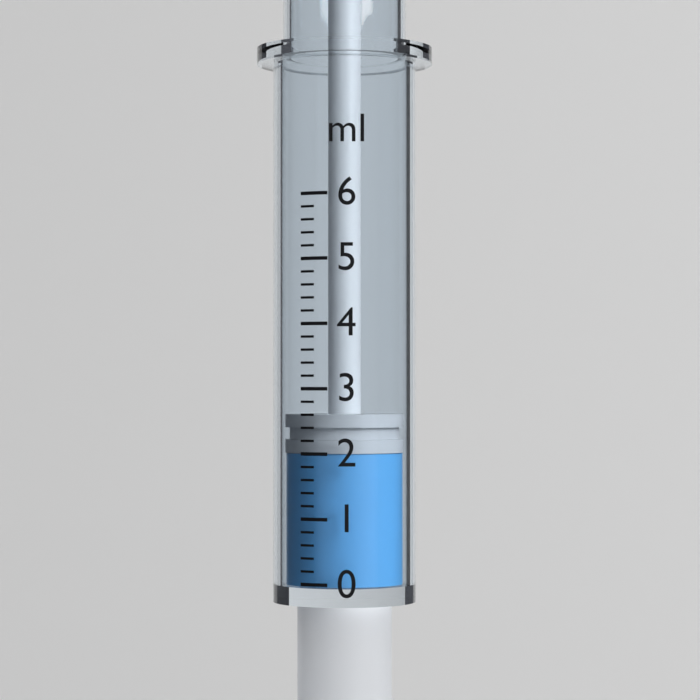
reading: 2.0 ml
